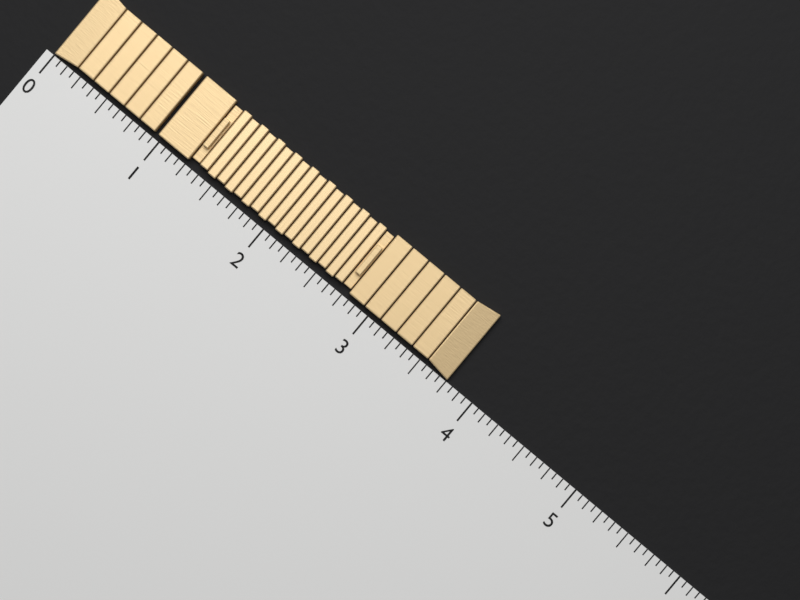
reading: 3.7500 (no unit)
